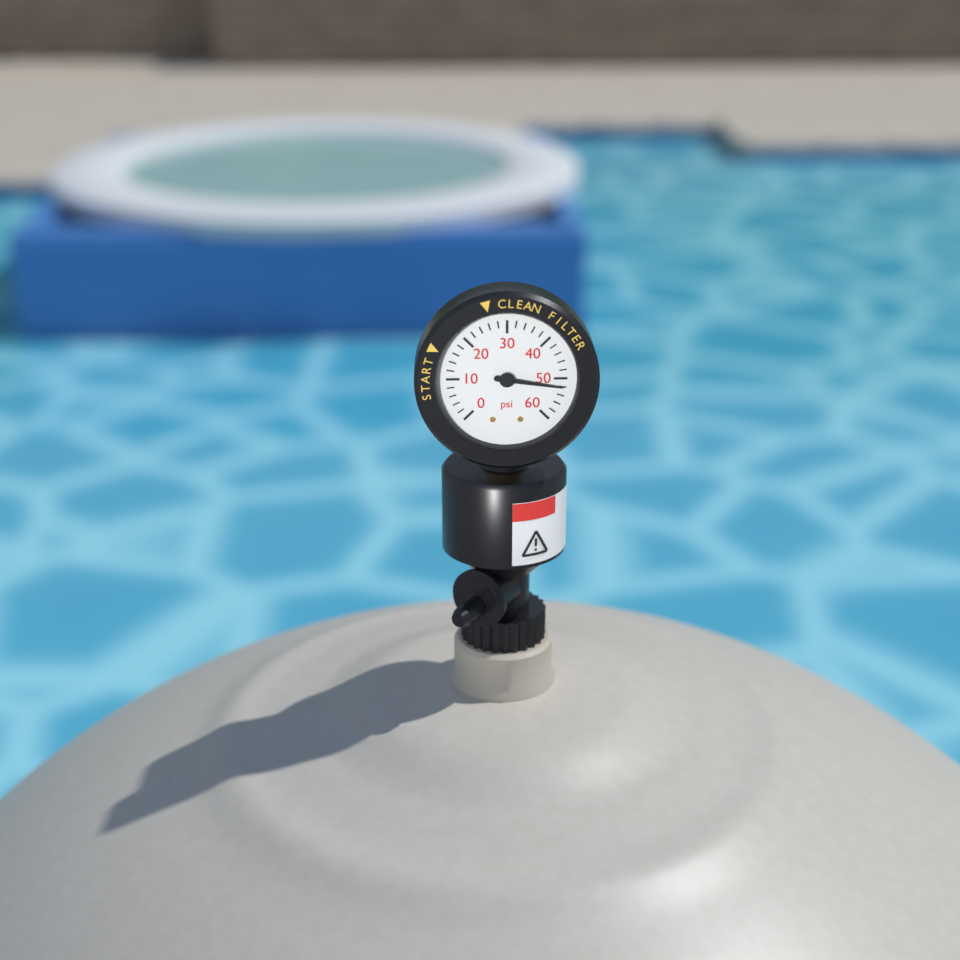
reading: 52 psi
